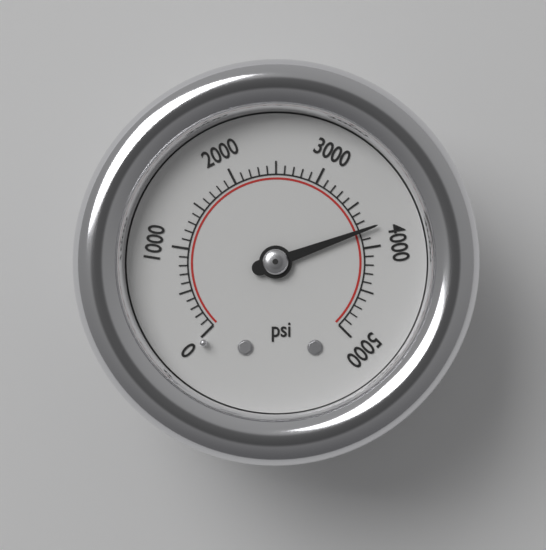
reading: 3800 psi
